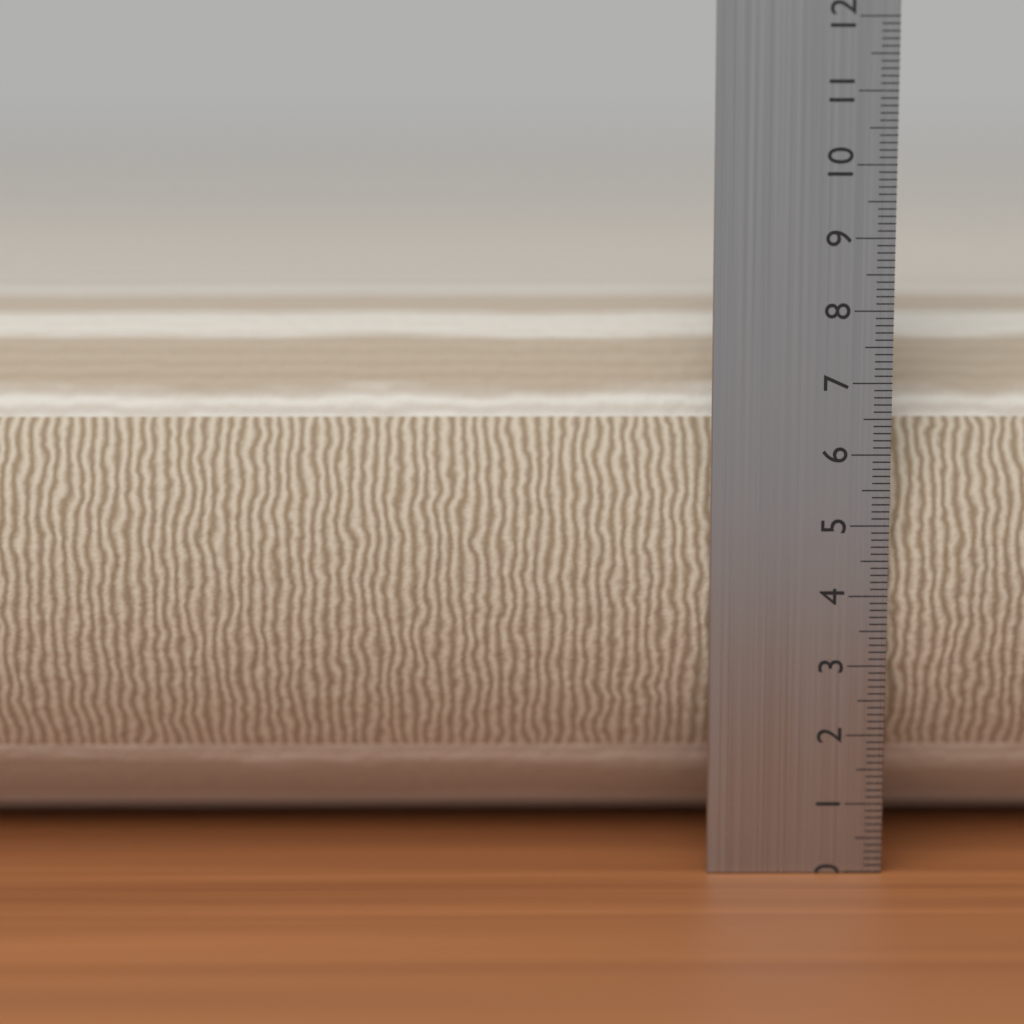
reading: 8.1 cm
